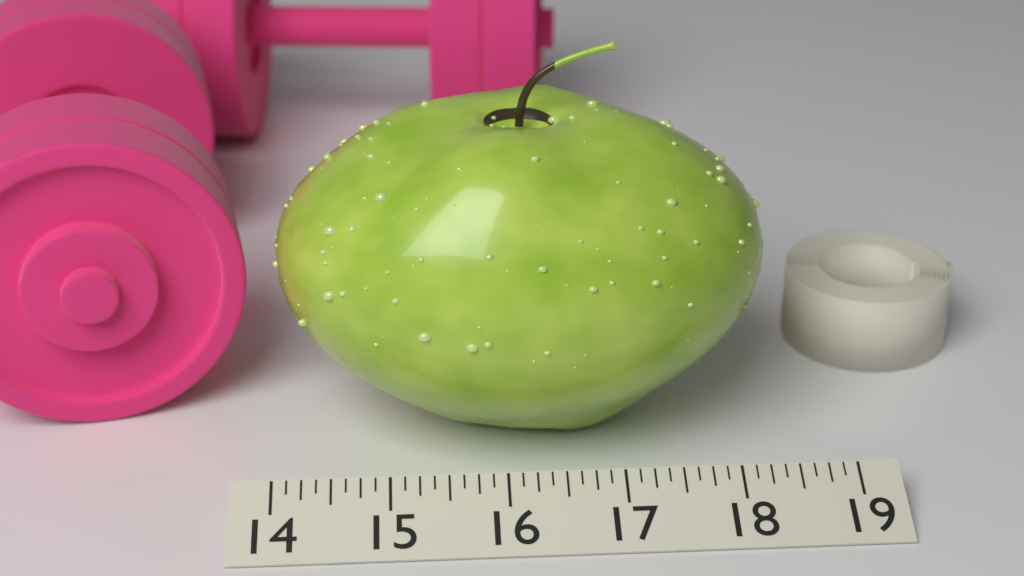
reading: 18.375 (no unit)
